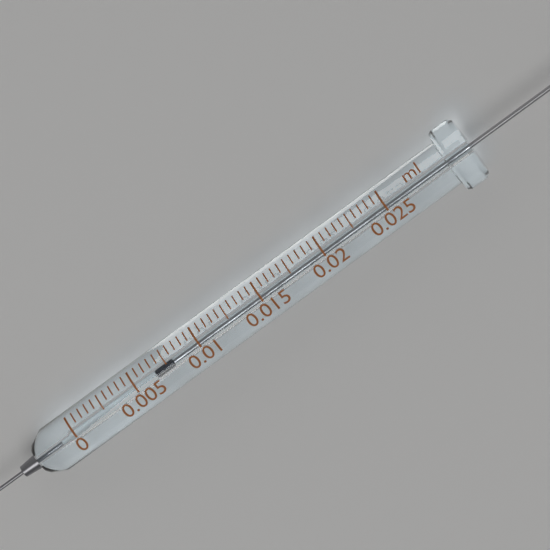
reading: 0.0065 ml
